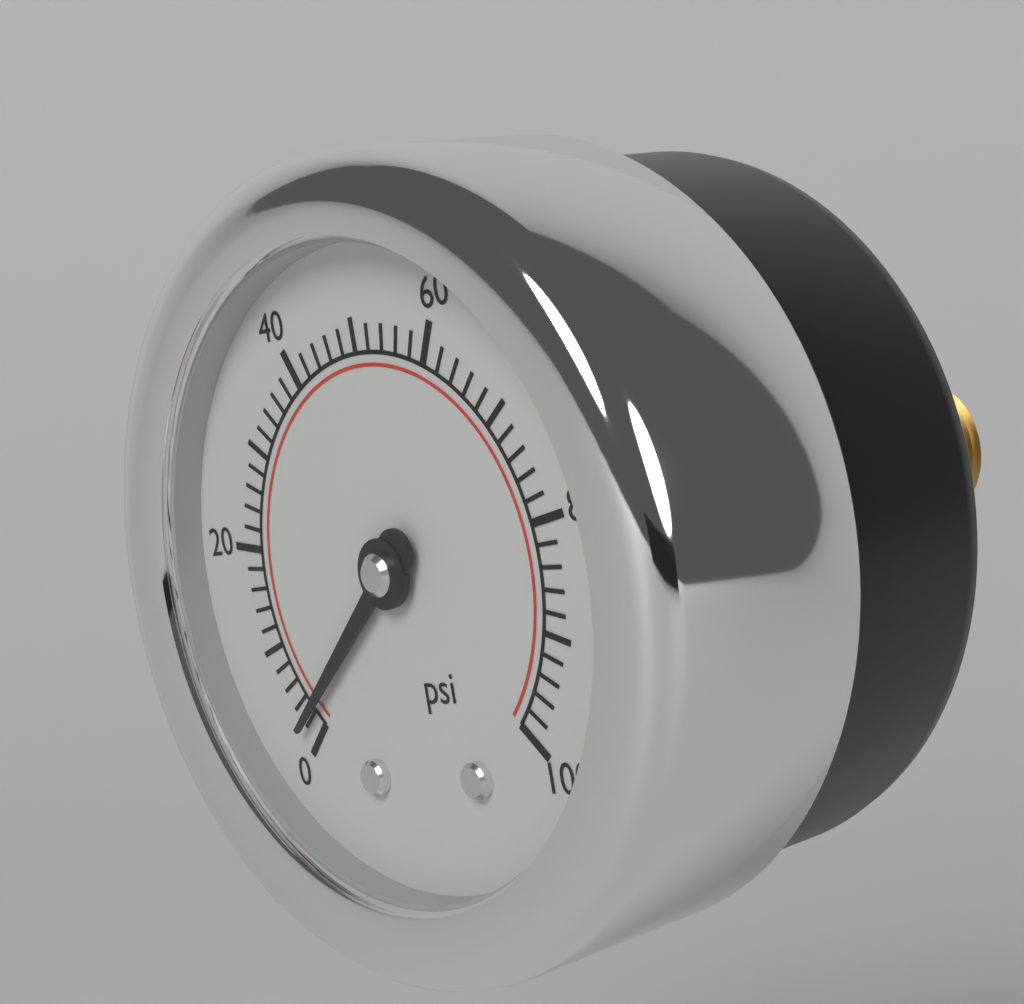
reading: 2 psi
